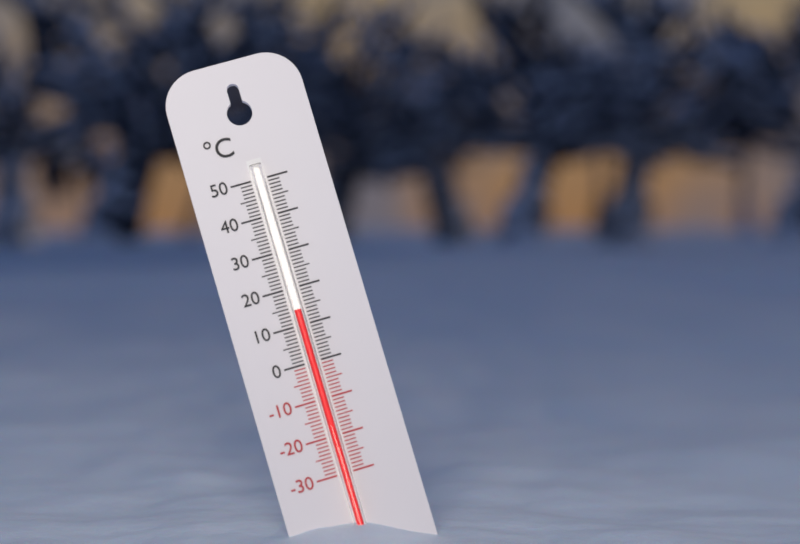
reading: 14 °C
